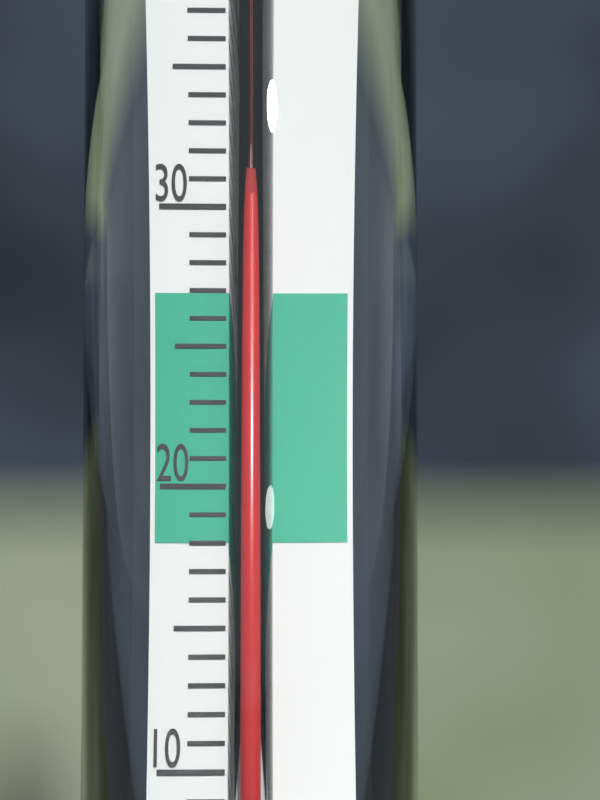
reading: 30 °C
